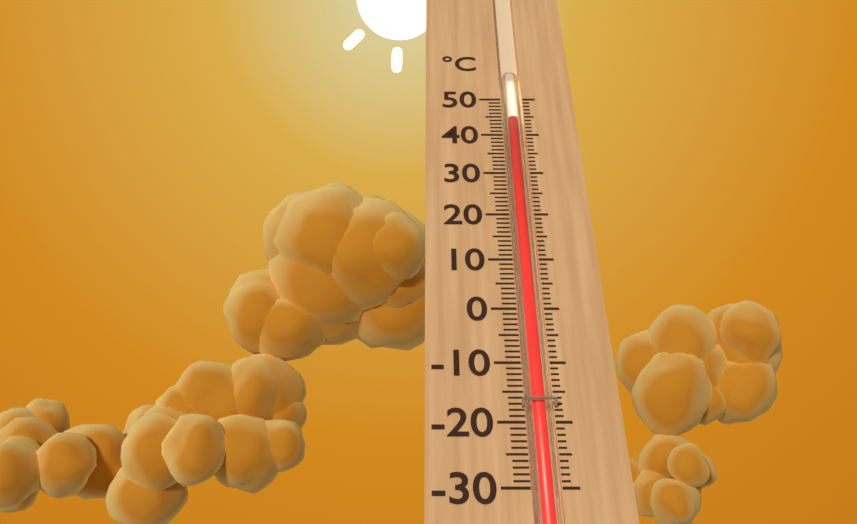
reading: 44 °C
